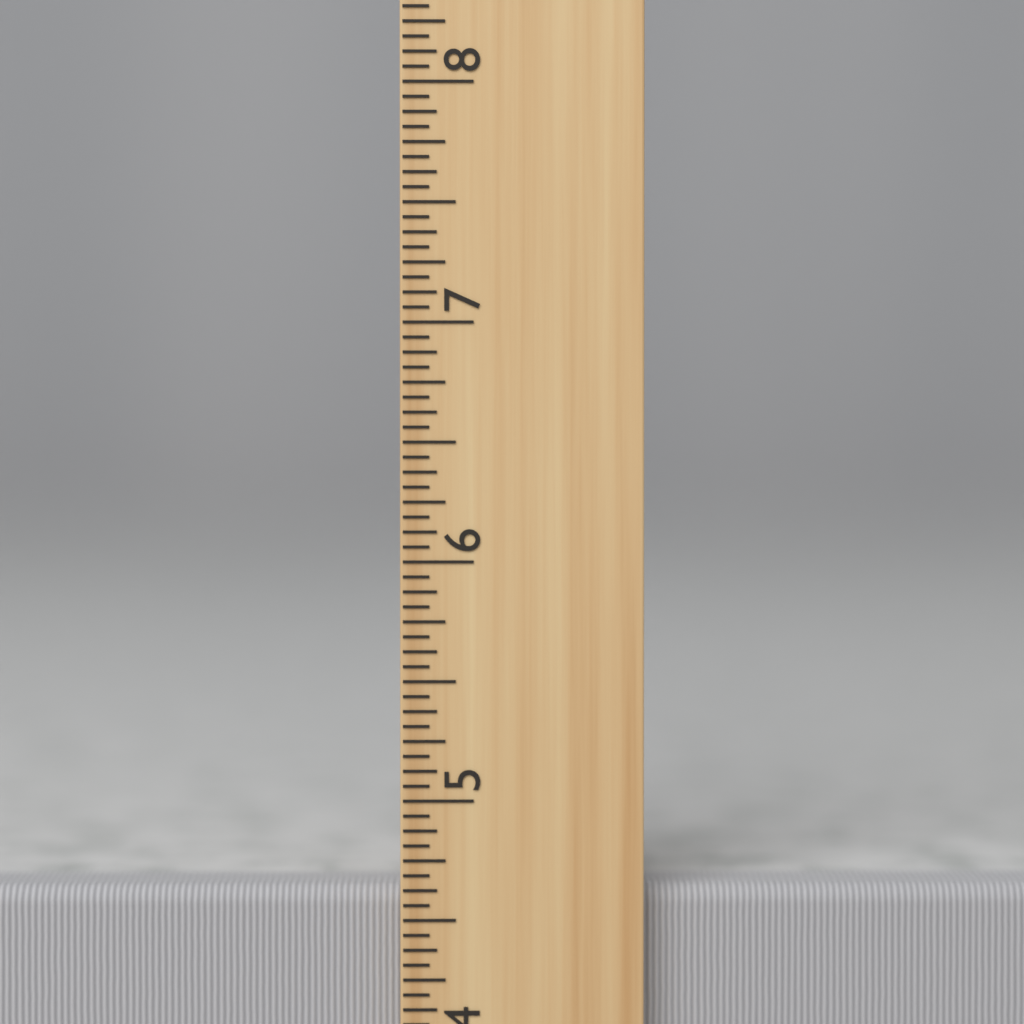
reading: 4.6250 inch
